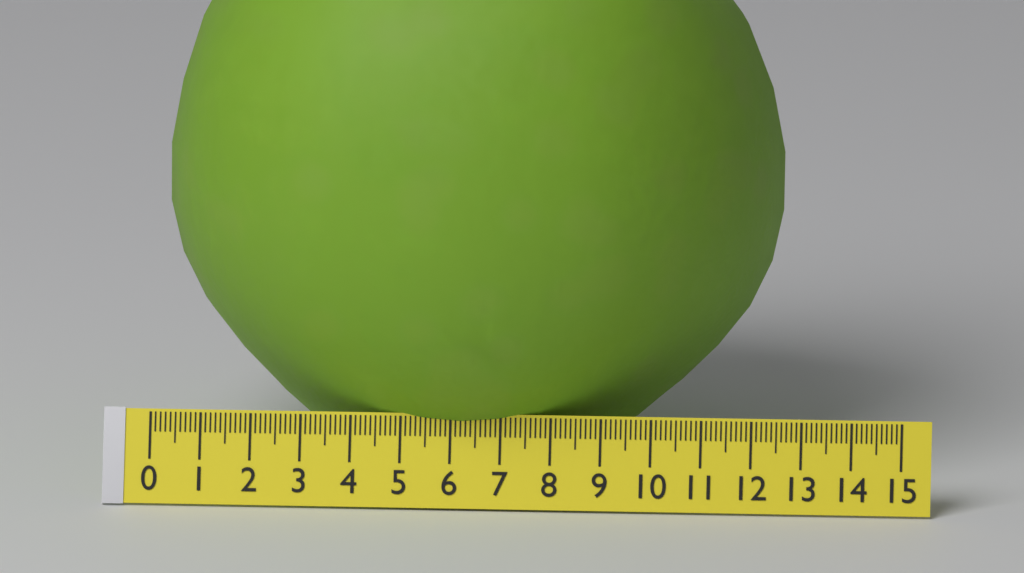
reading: 12.4 (no unit)
